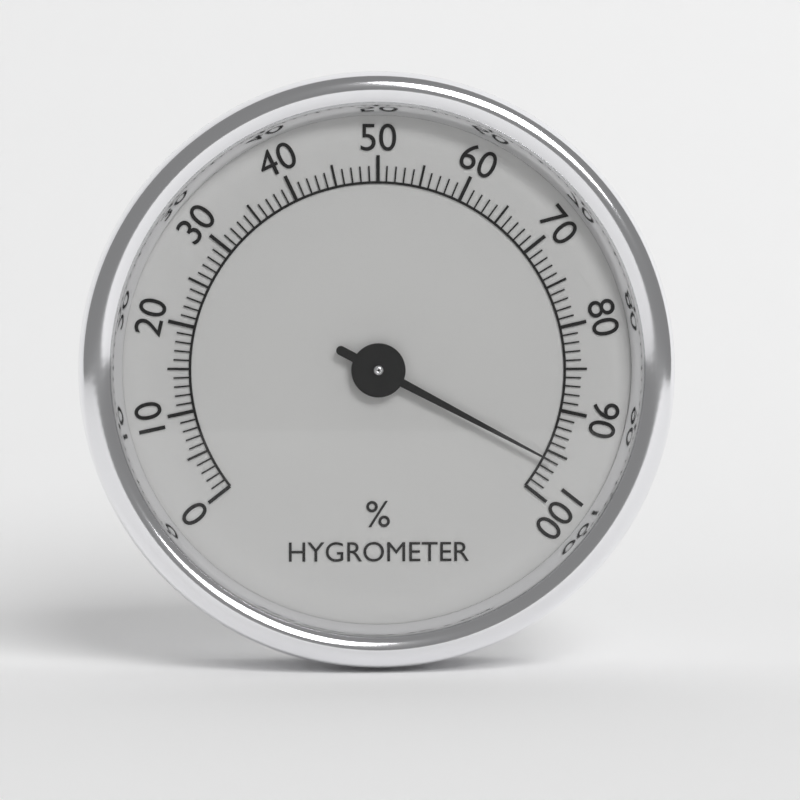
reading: 96 %
